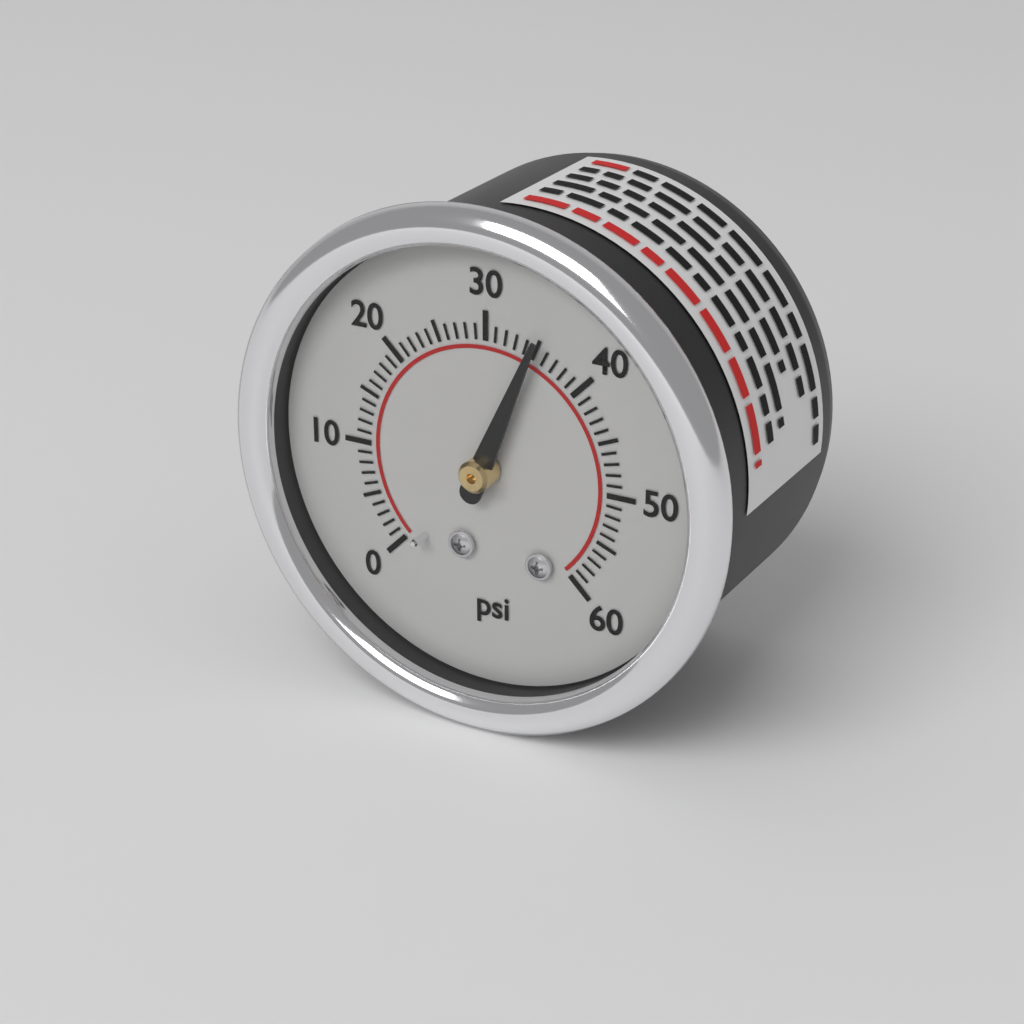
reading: 35 psi
